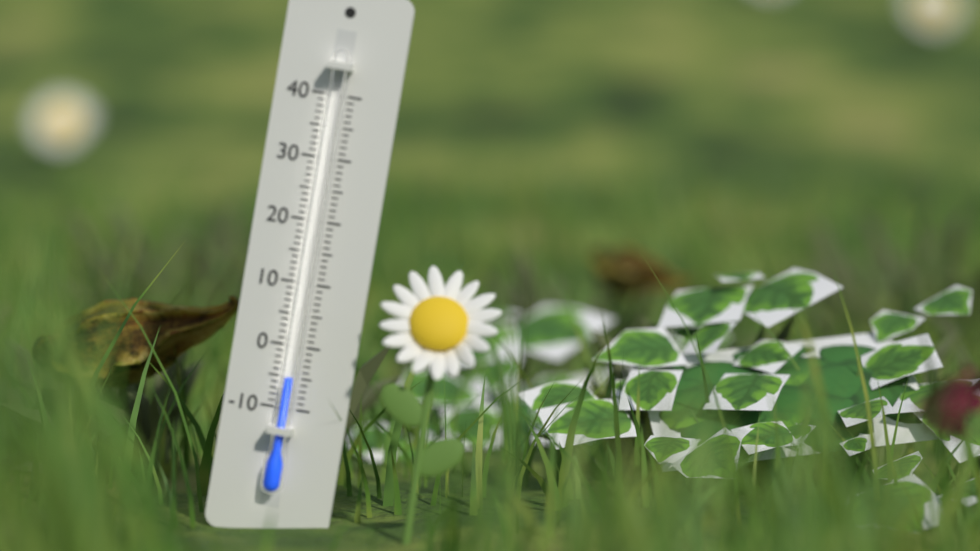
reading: -5 (no unit)
